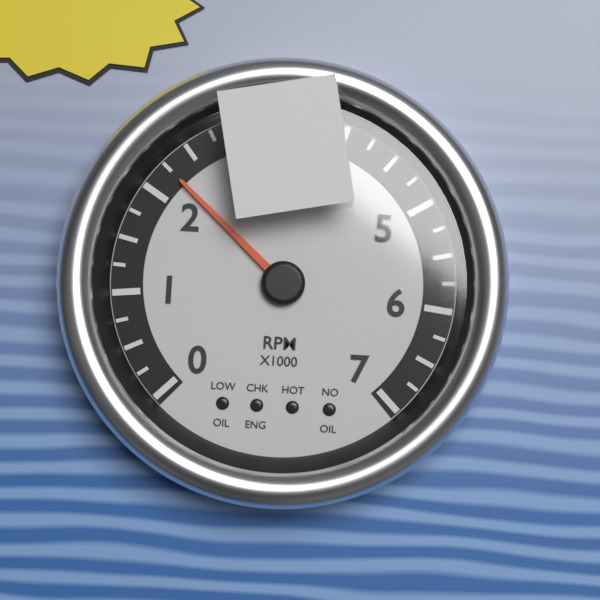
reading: 2250 RPM
